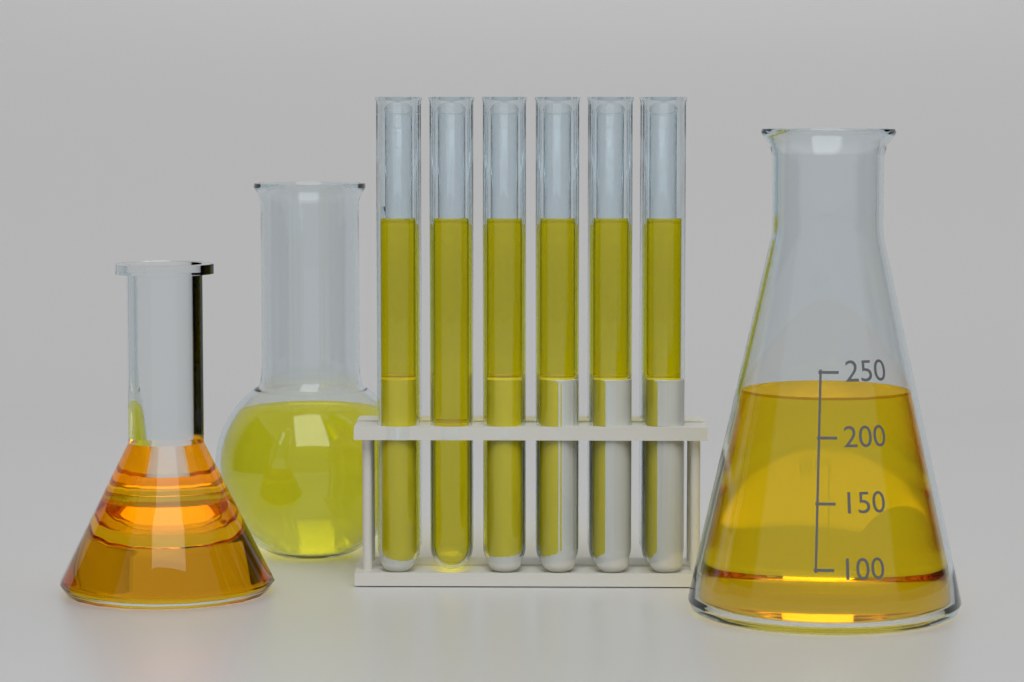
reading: 230 (no unit)
